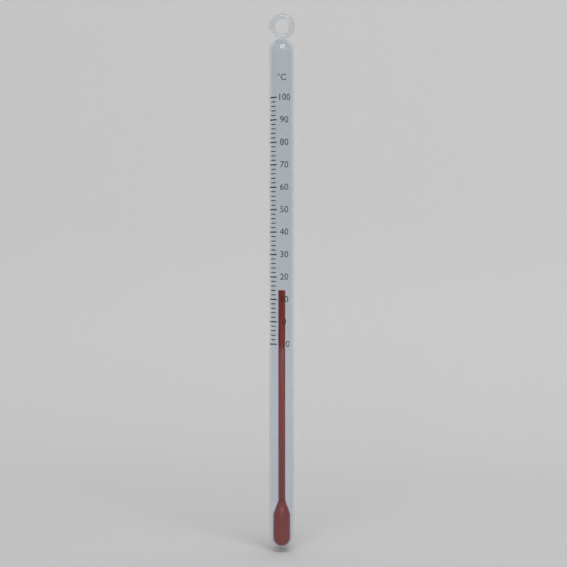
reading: 14 °C
